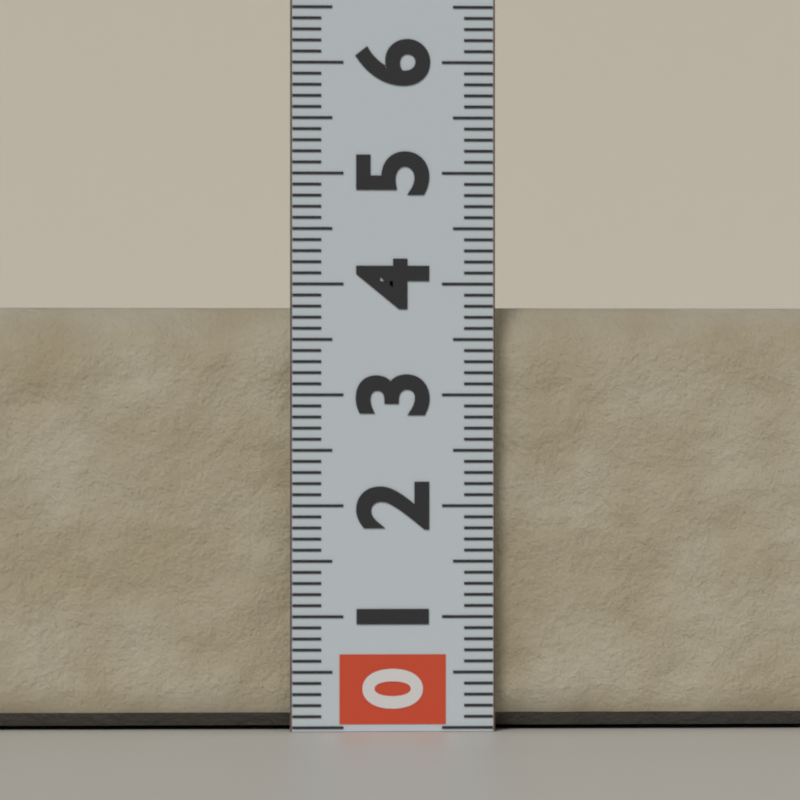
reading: 3.8 (no unit)
